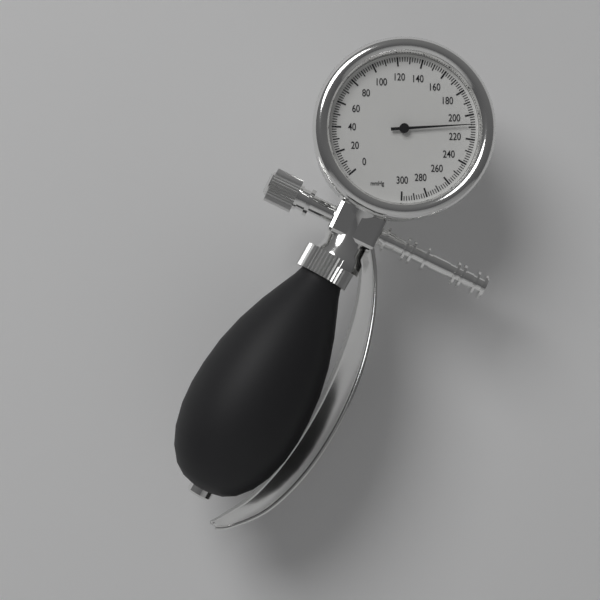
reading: 208 mmHg
